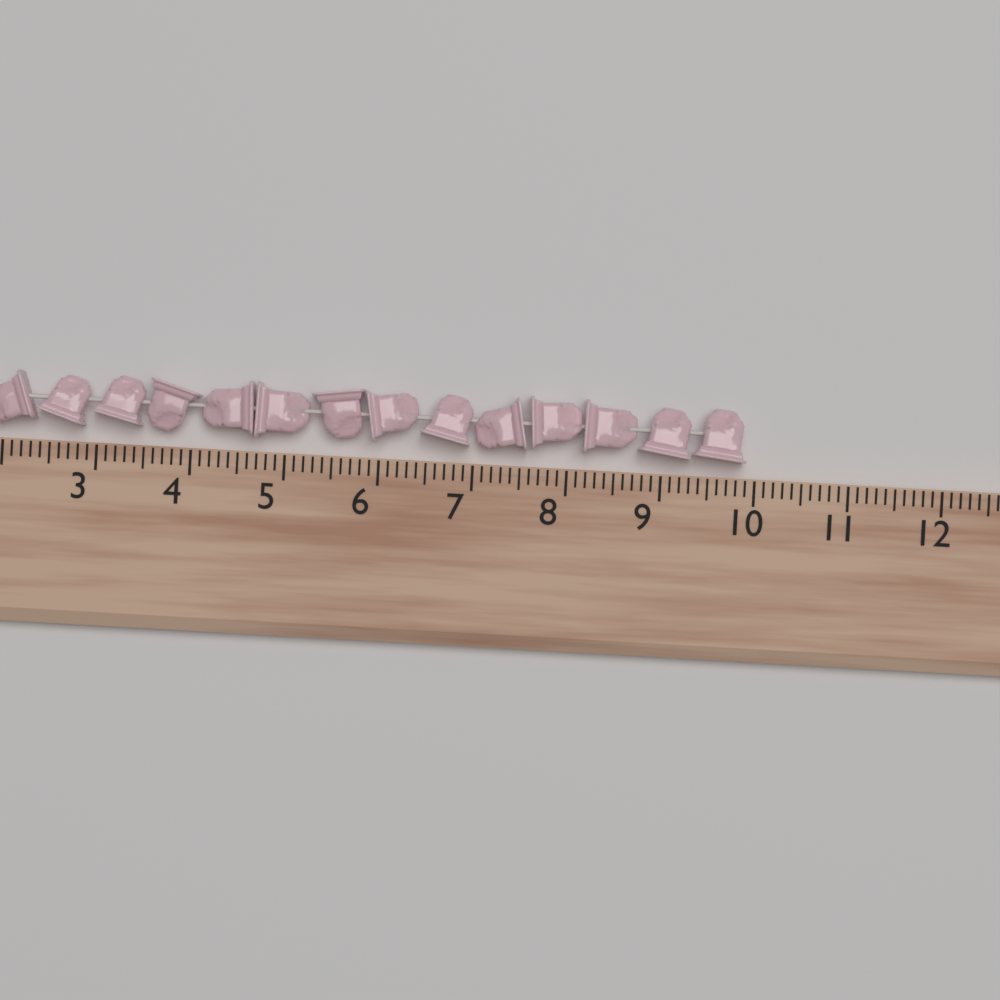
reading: 9.9 (no unit)
